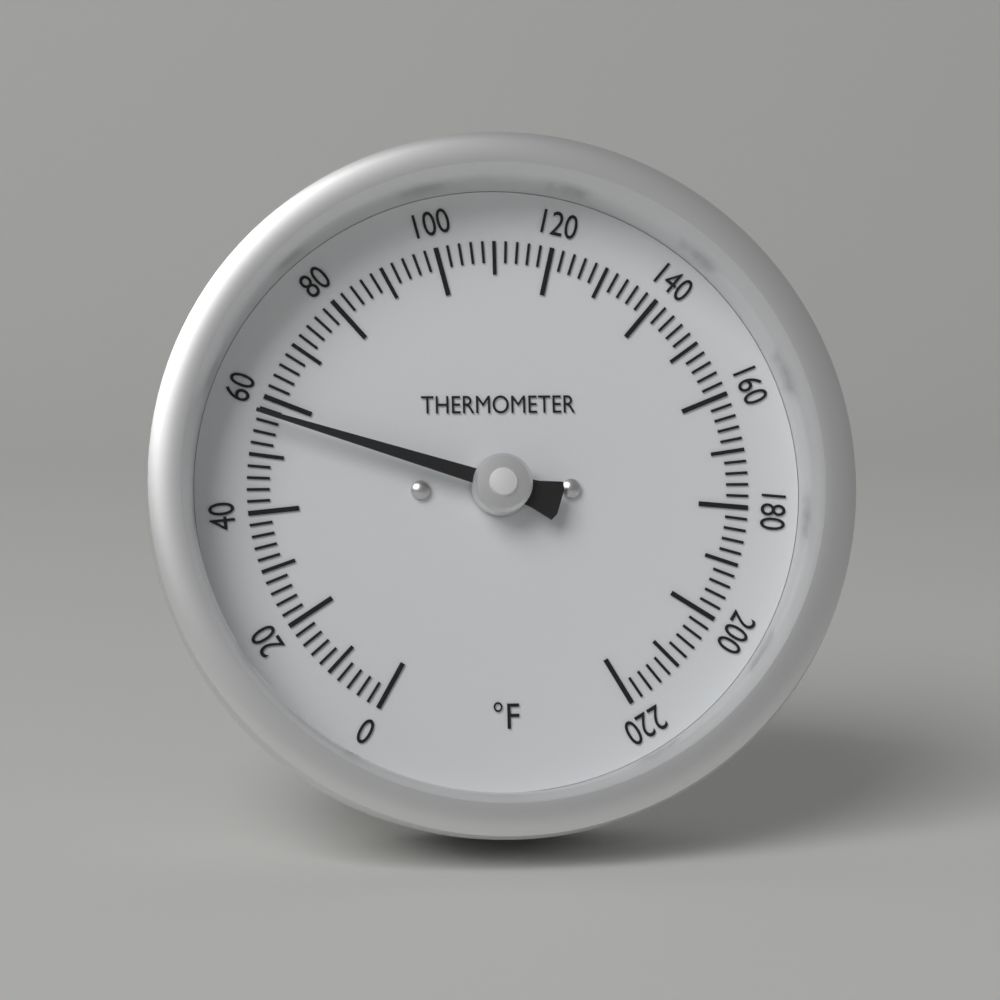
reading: 57 °F
